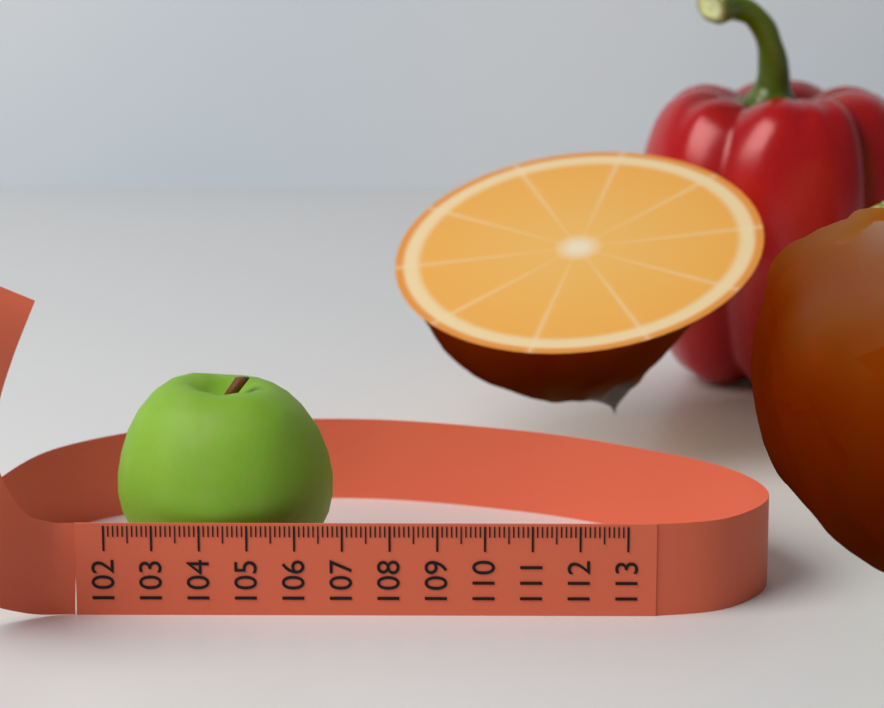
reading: 106.7 (no unit)
